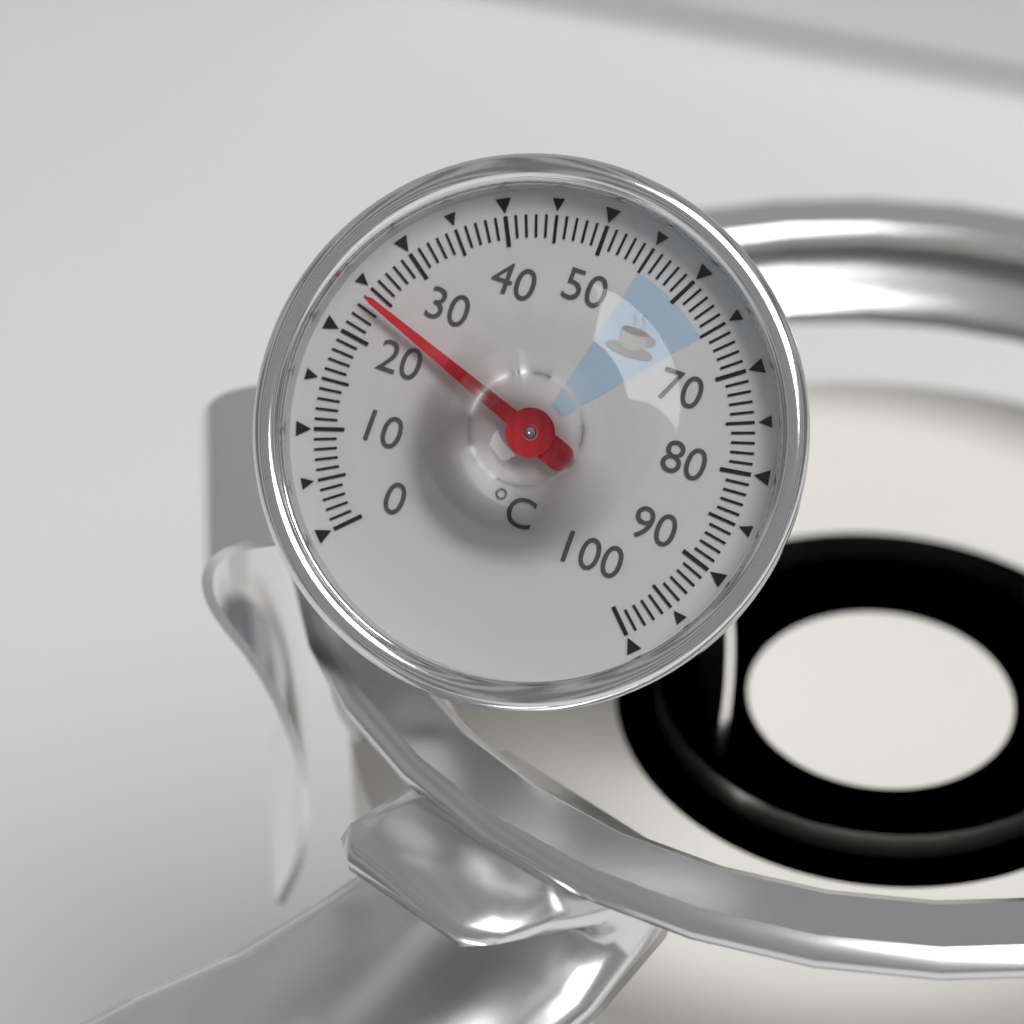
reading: 24 °C
